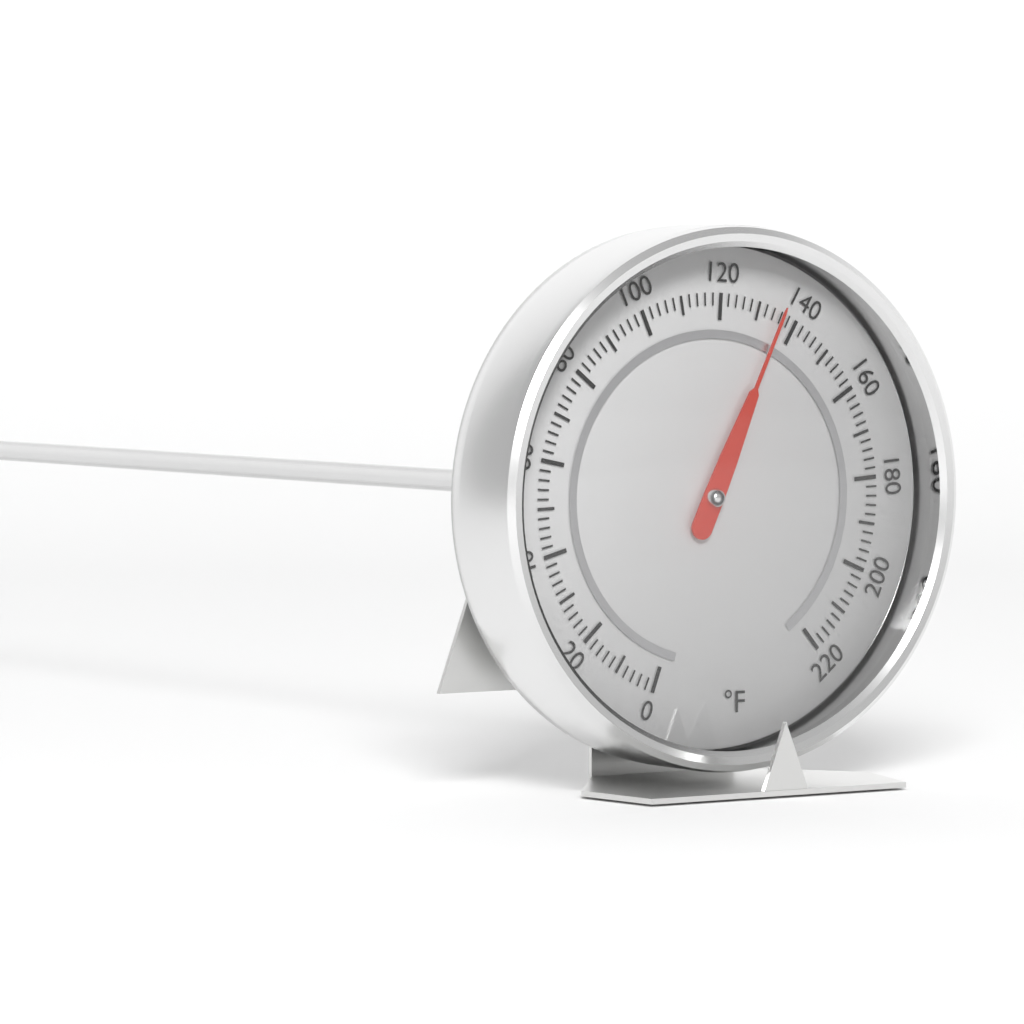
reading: 136 °F
